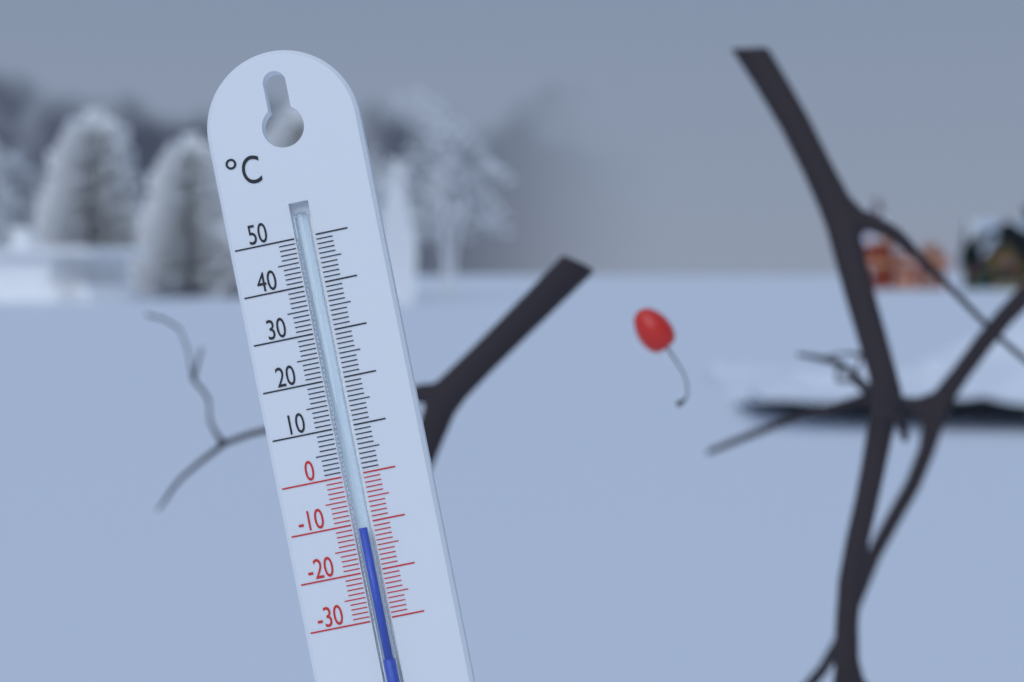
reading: -11 °C
